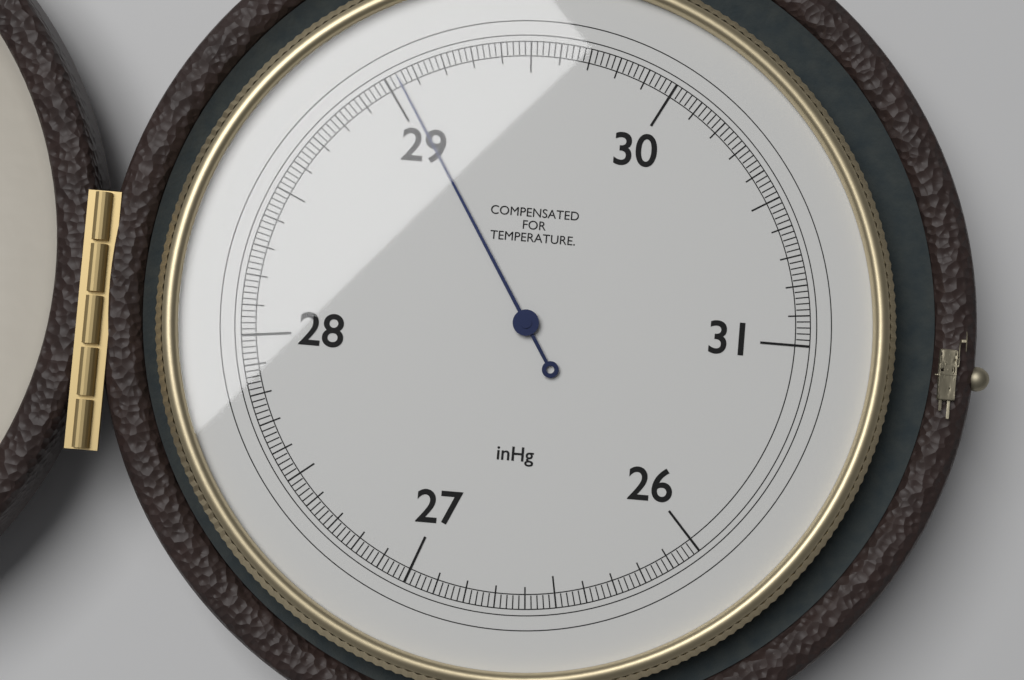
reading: 29.04 inHg
